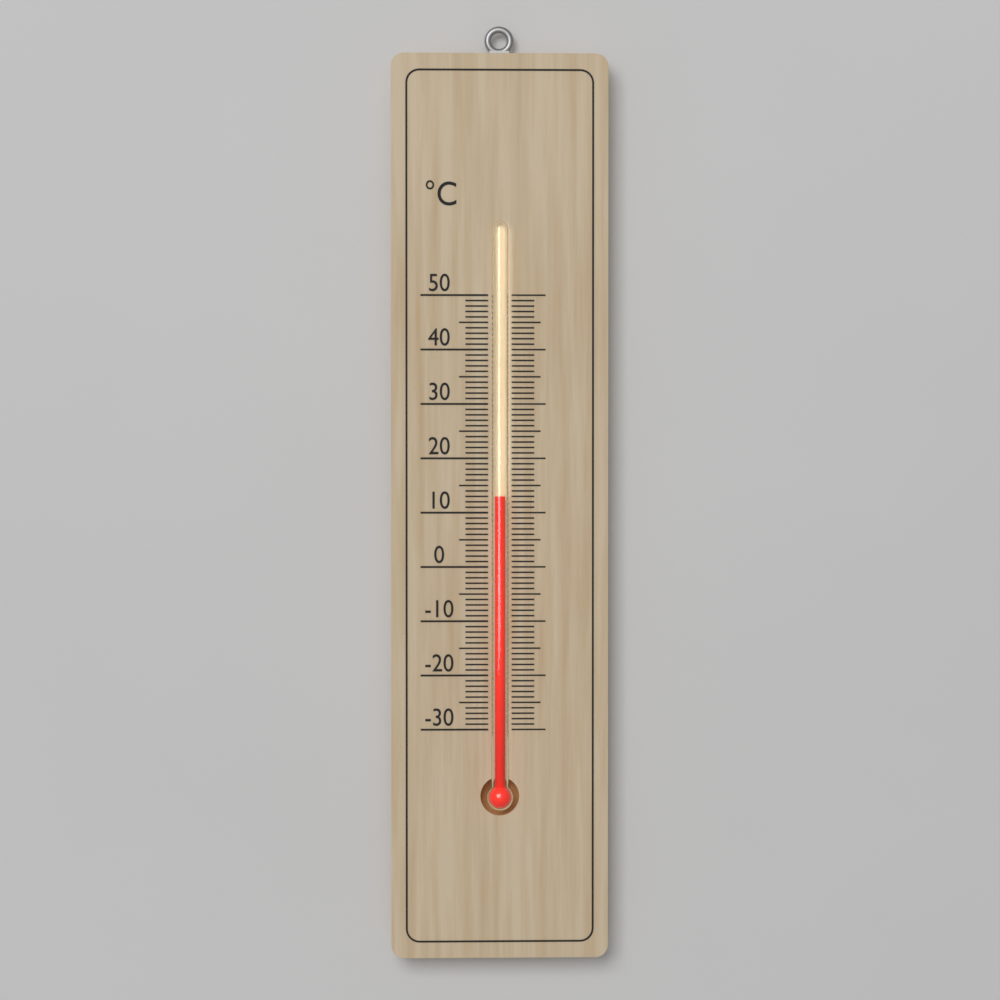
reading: 13 °C
